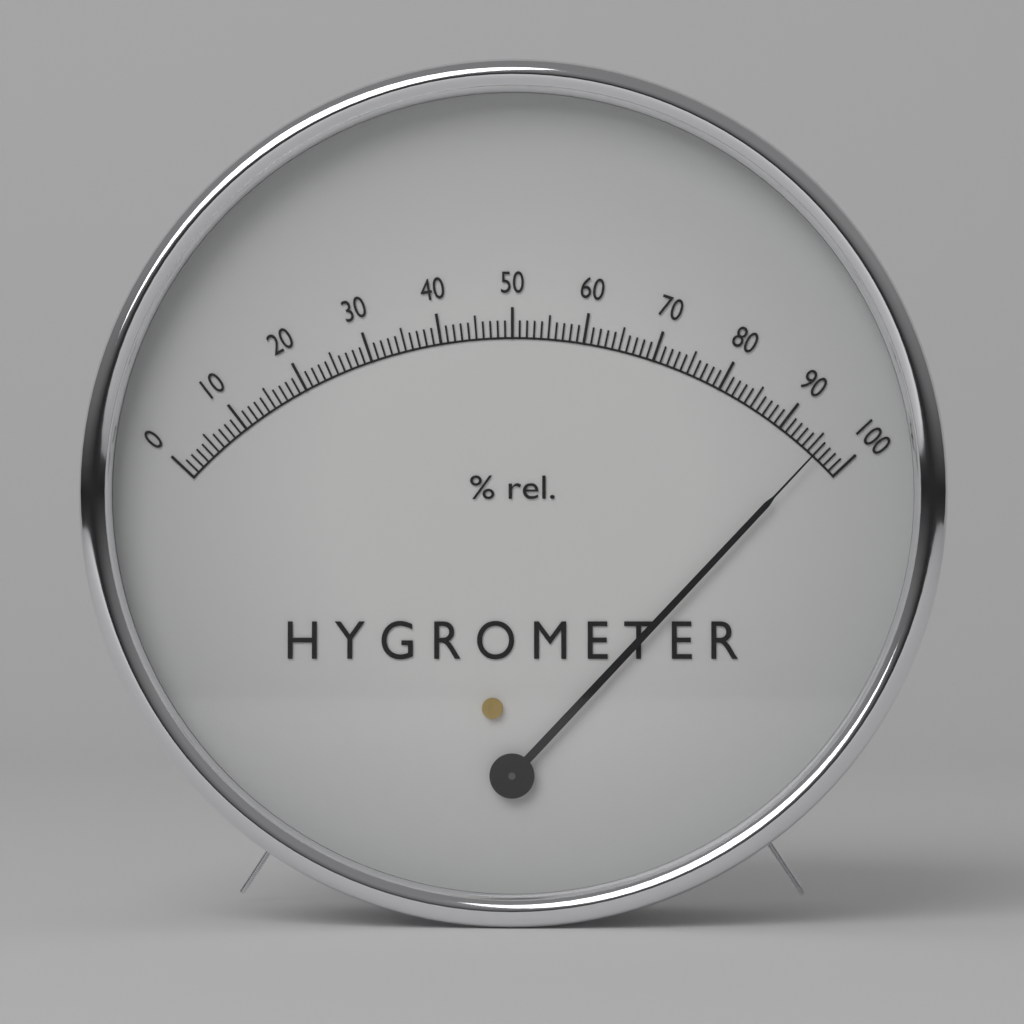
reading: 96 %
